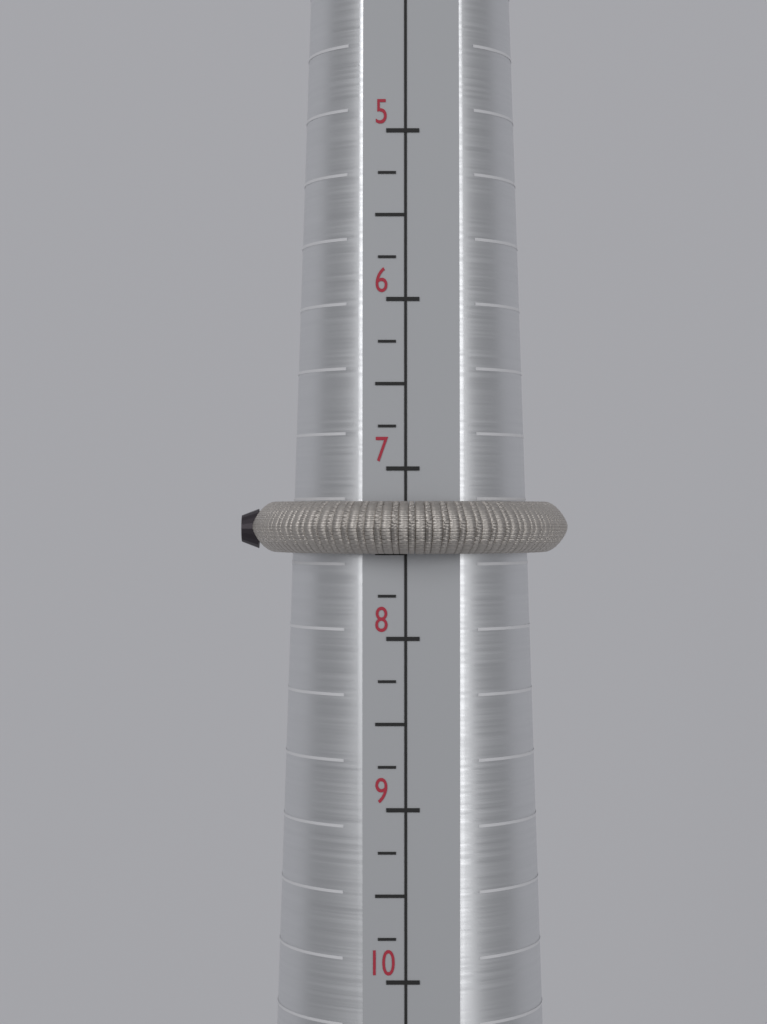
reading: 7.50 (no unit)
